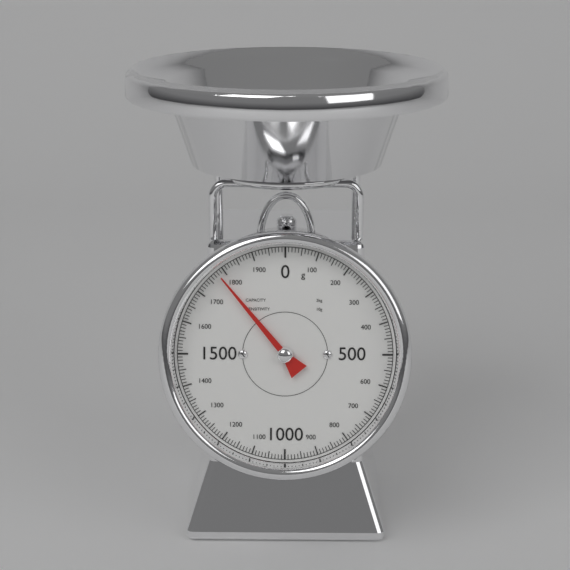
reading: 1780 g
